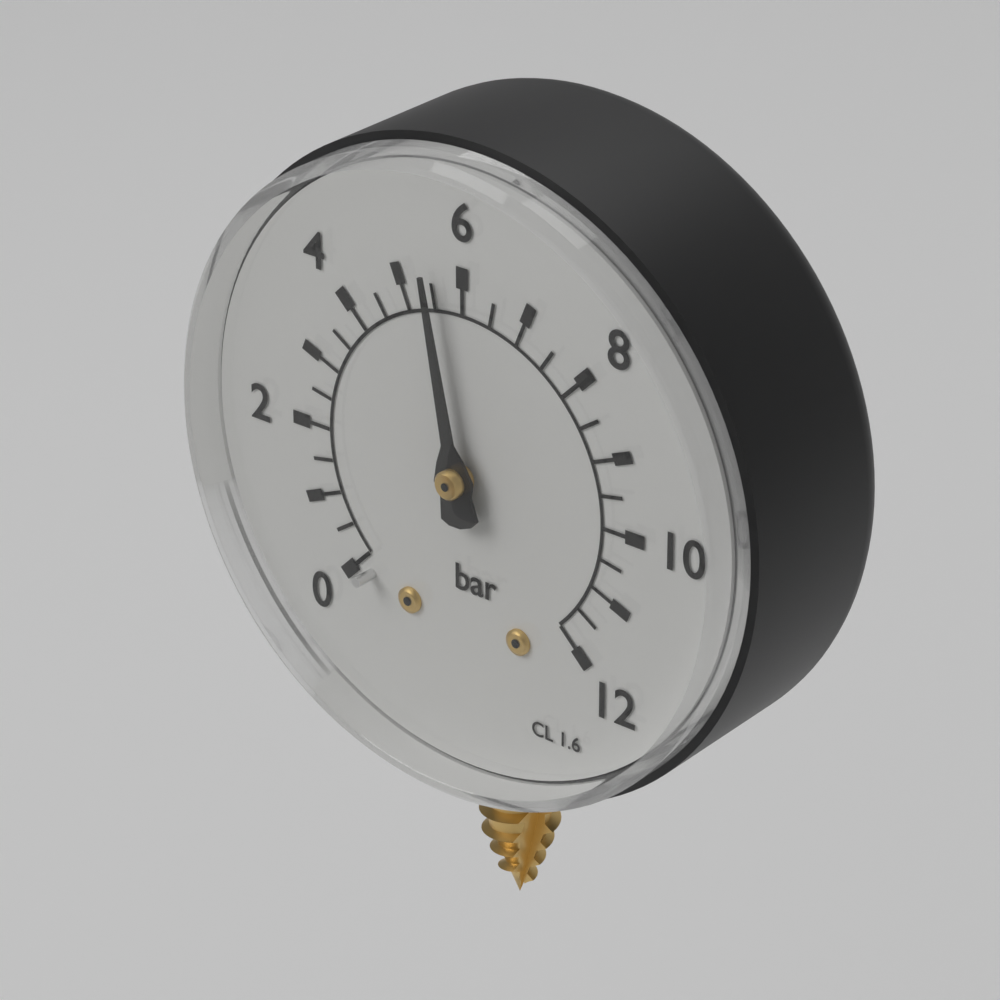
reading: 5.5 bar
